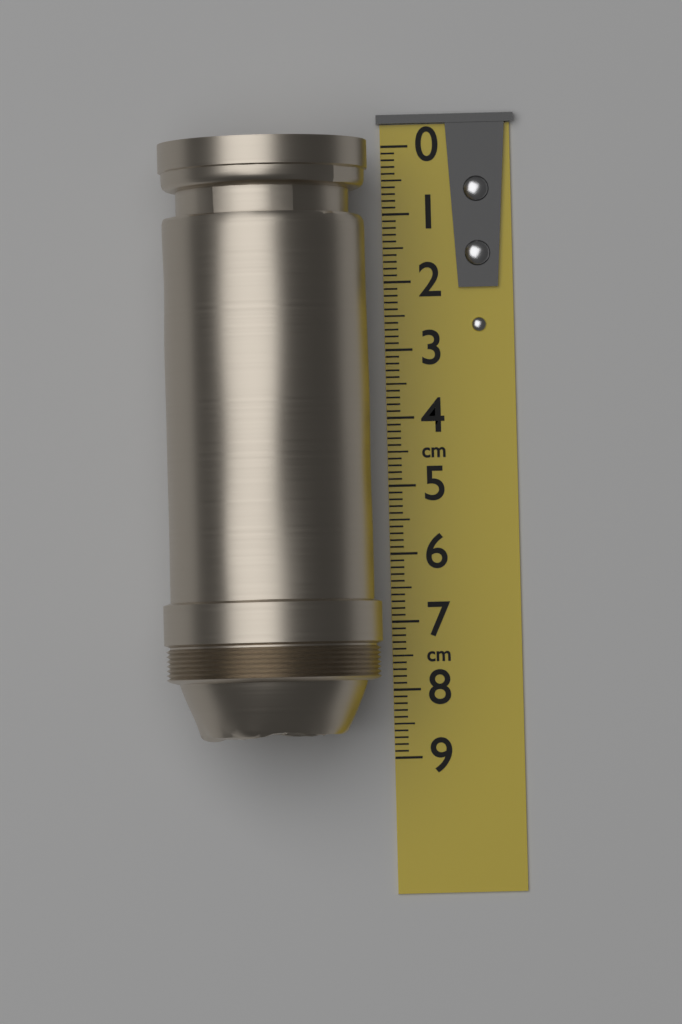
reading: 8.7 cm
